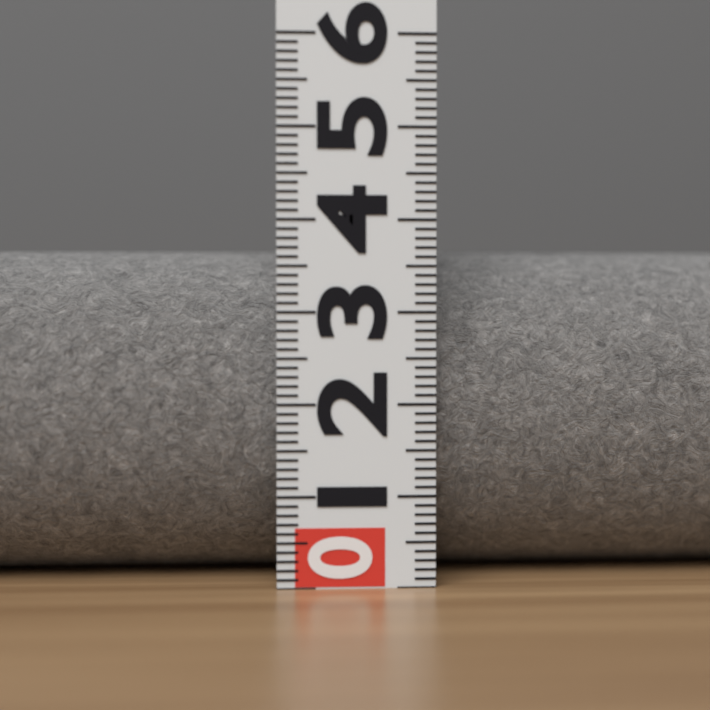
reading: 3.7 (no unit)
